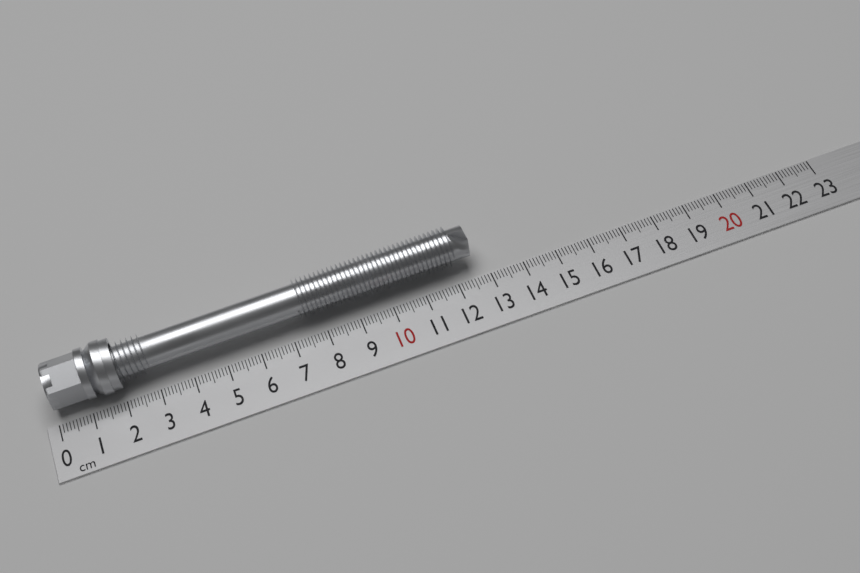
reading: 12.7 cm
